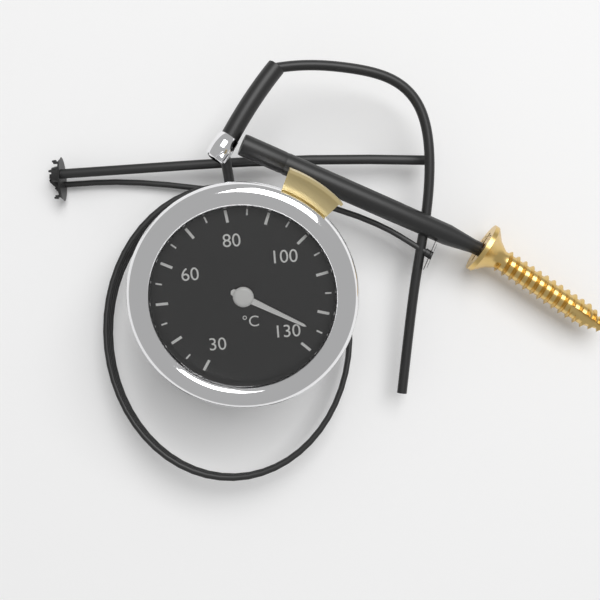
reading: 125 °C
